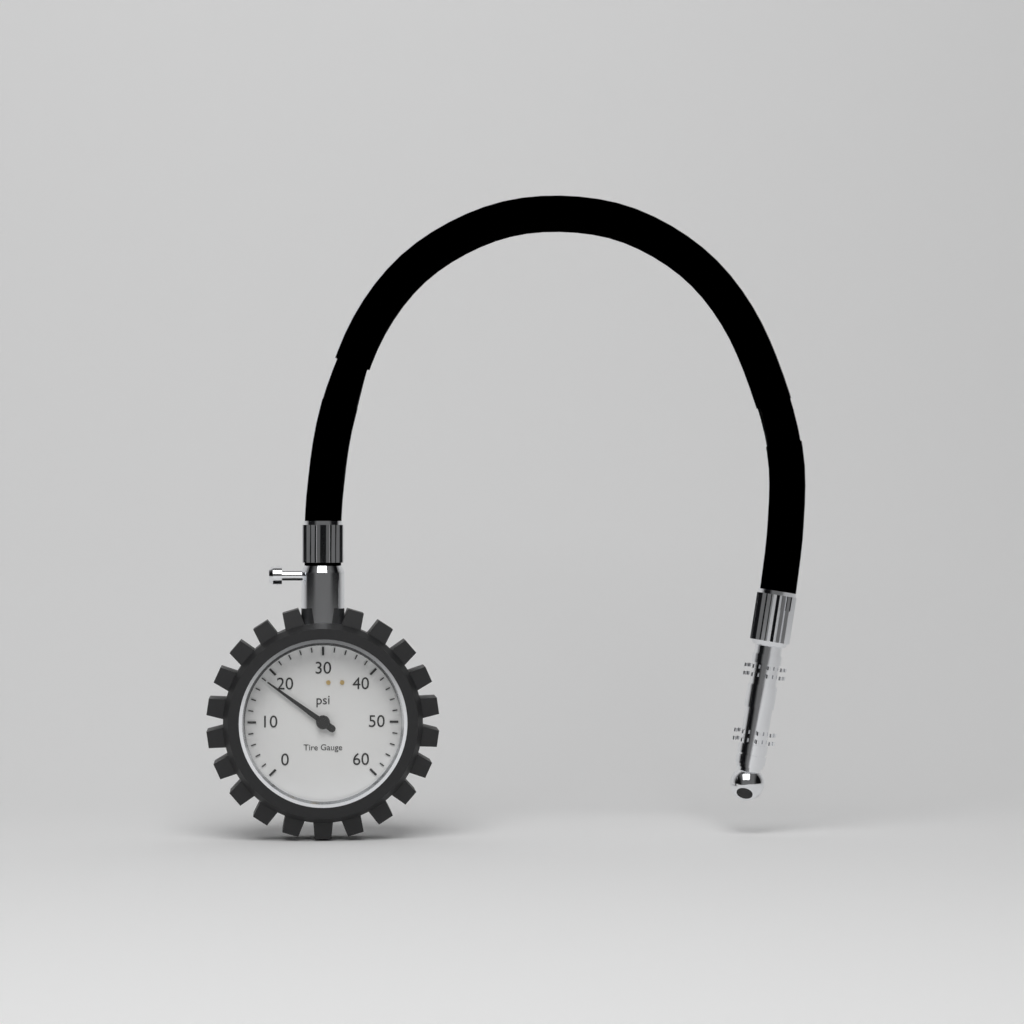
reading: 18 psi
